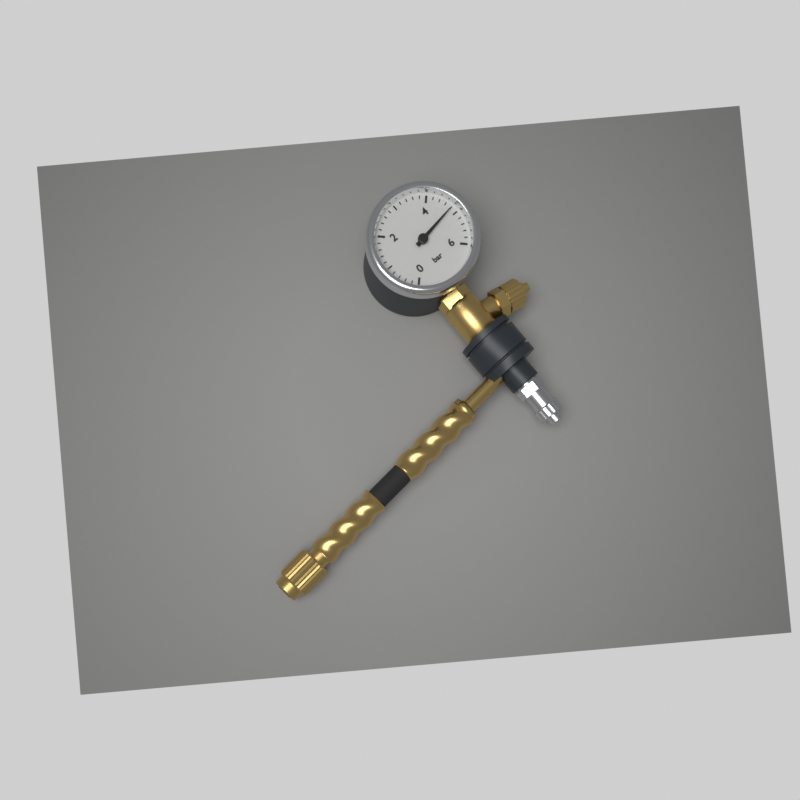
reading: 4.8 bar
